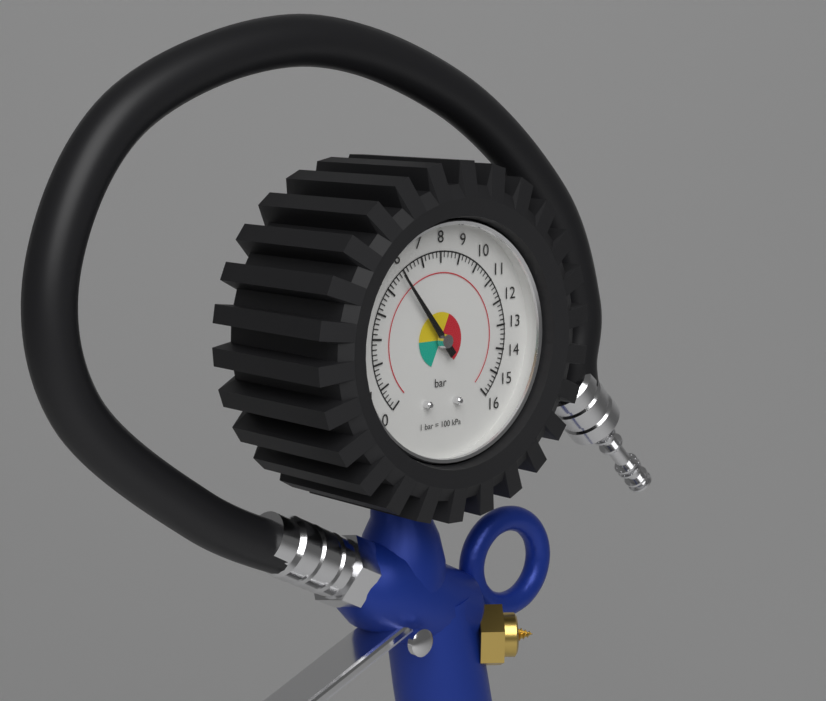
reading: 5.8 bar
